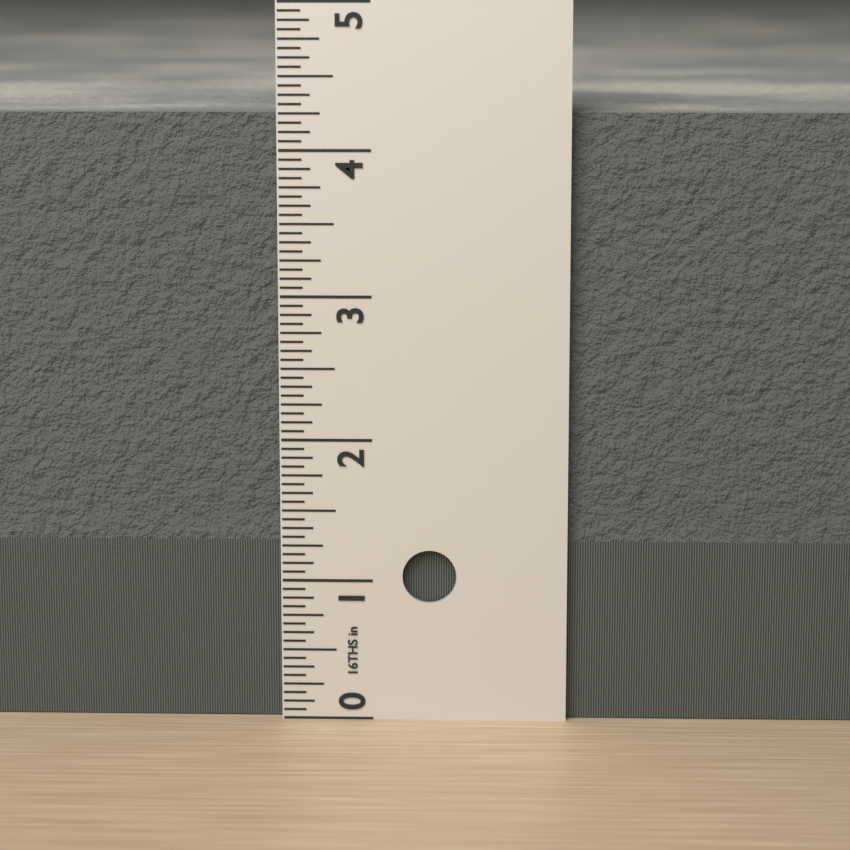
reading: 4.2500 in
